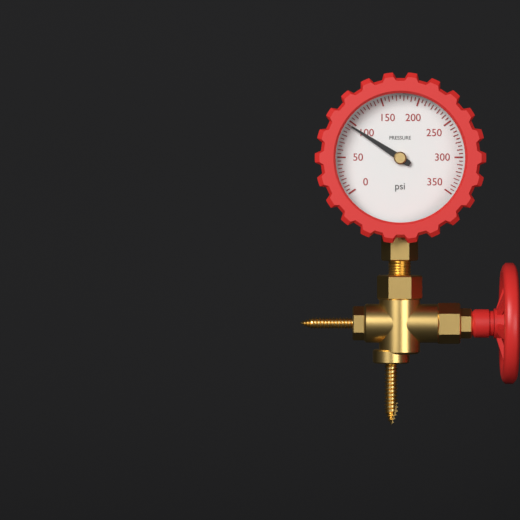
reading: 95 psi
